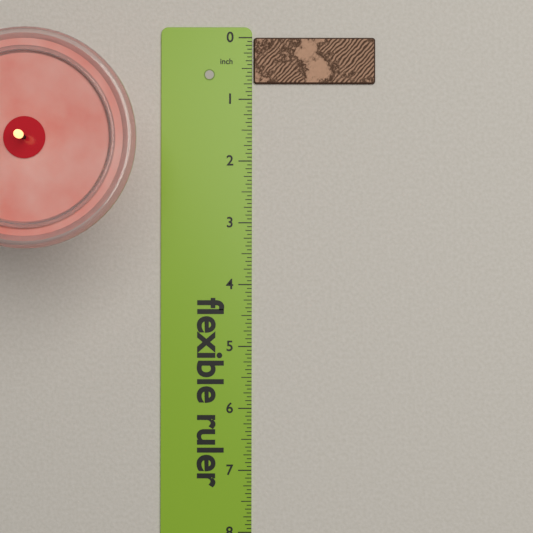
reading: 0.7500 in
